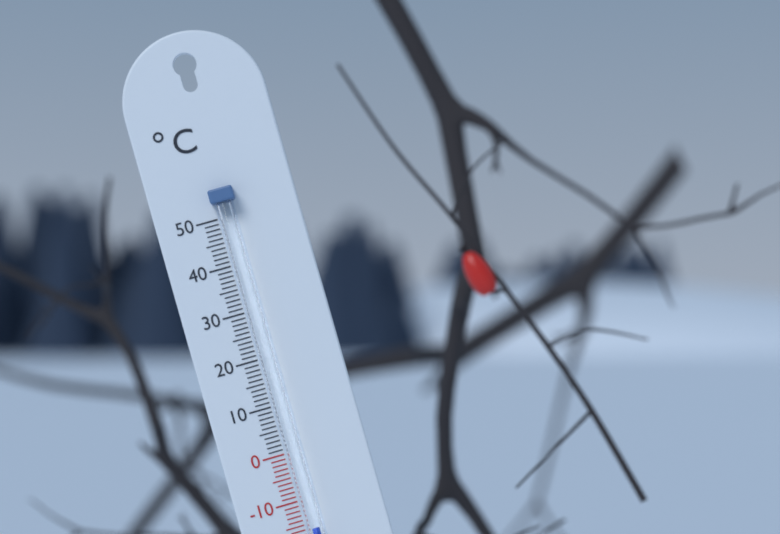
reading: -16 °C
